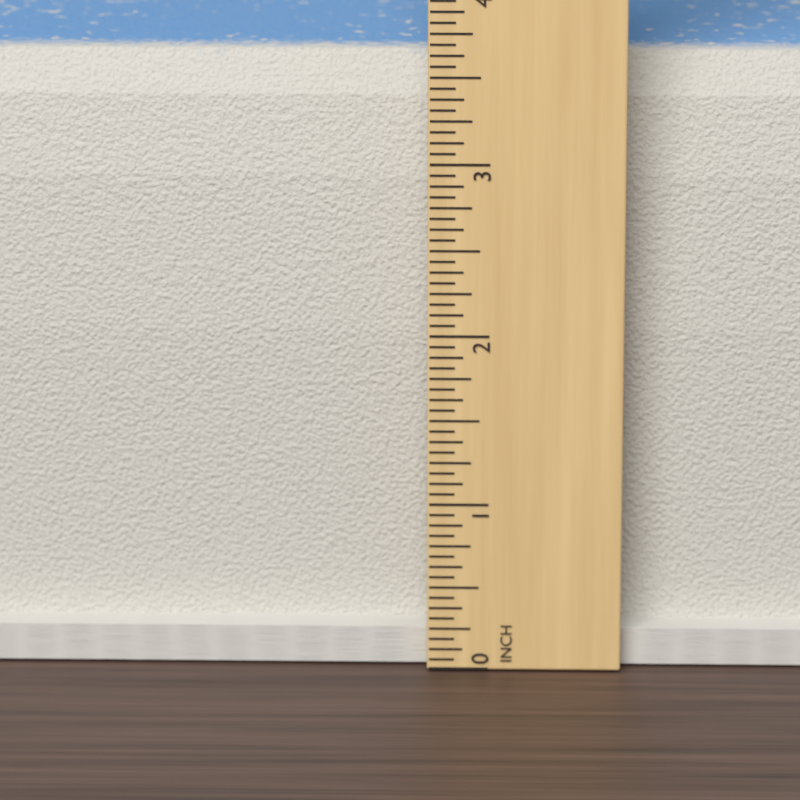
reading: 3.5625 in
